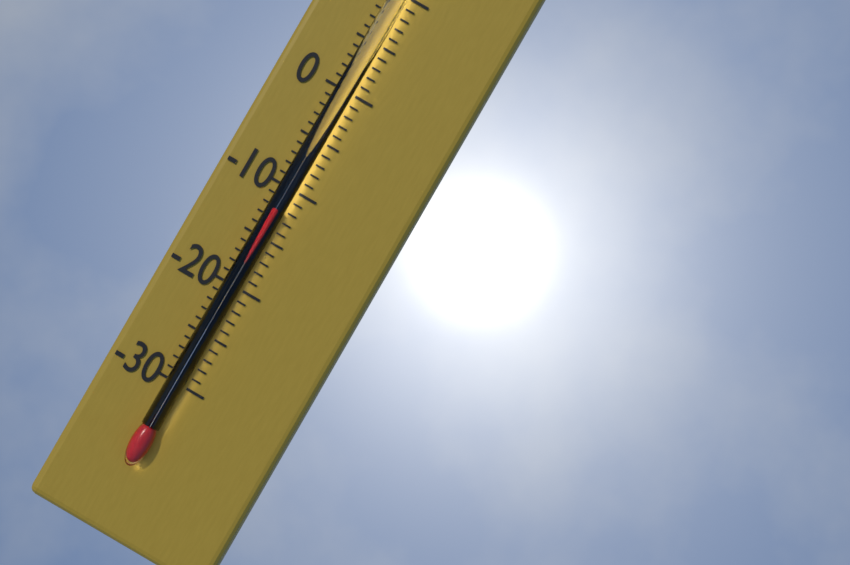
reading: -12 °C
